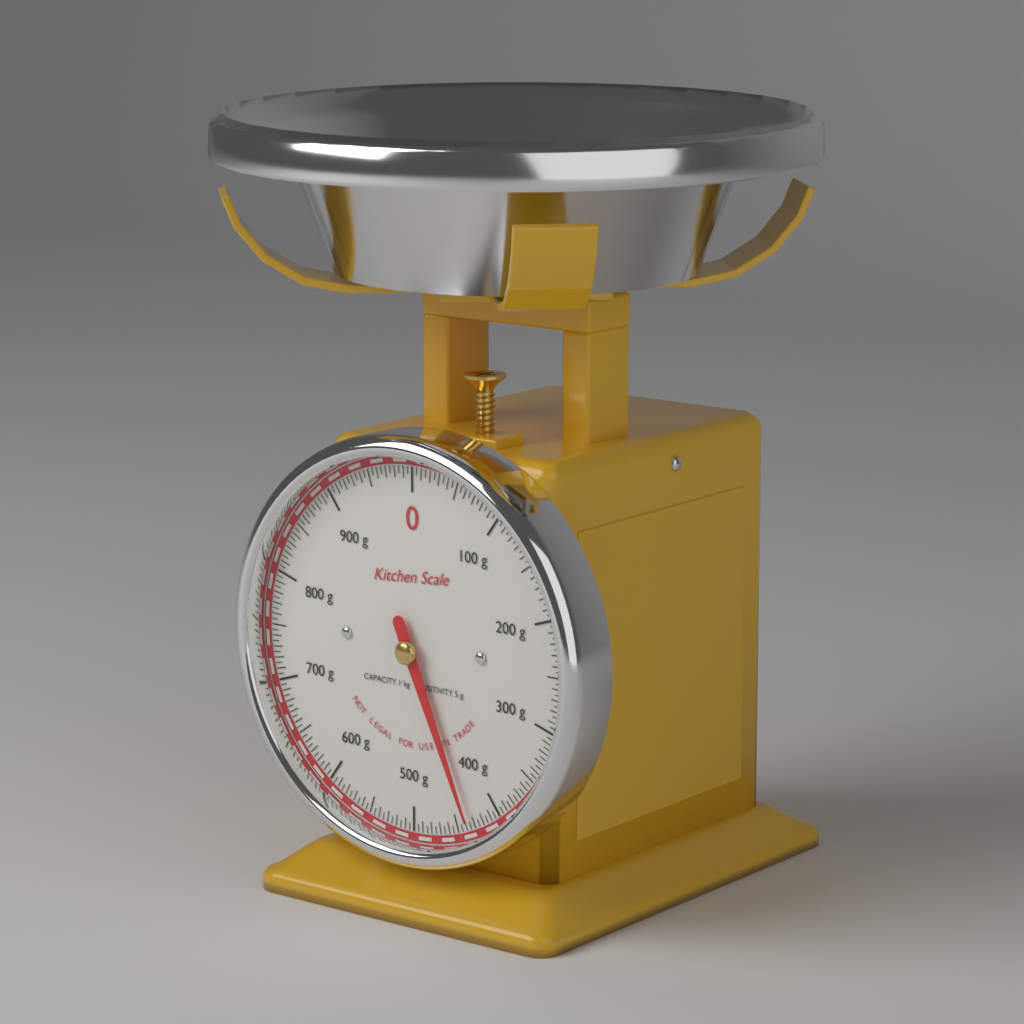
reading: 435 g
